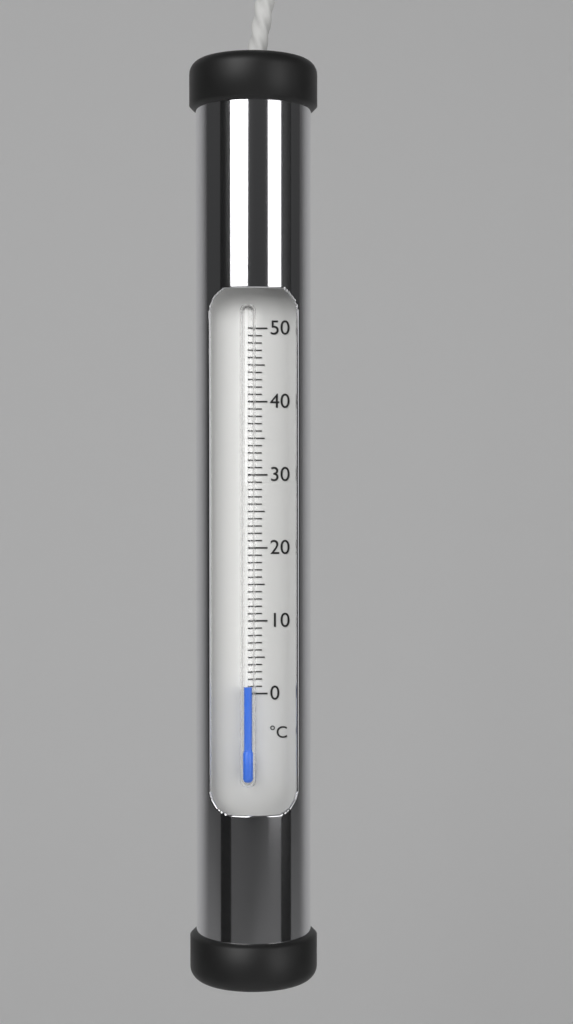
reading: 1 °C
